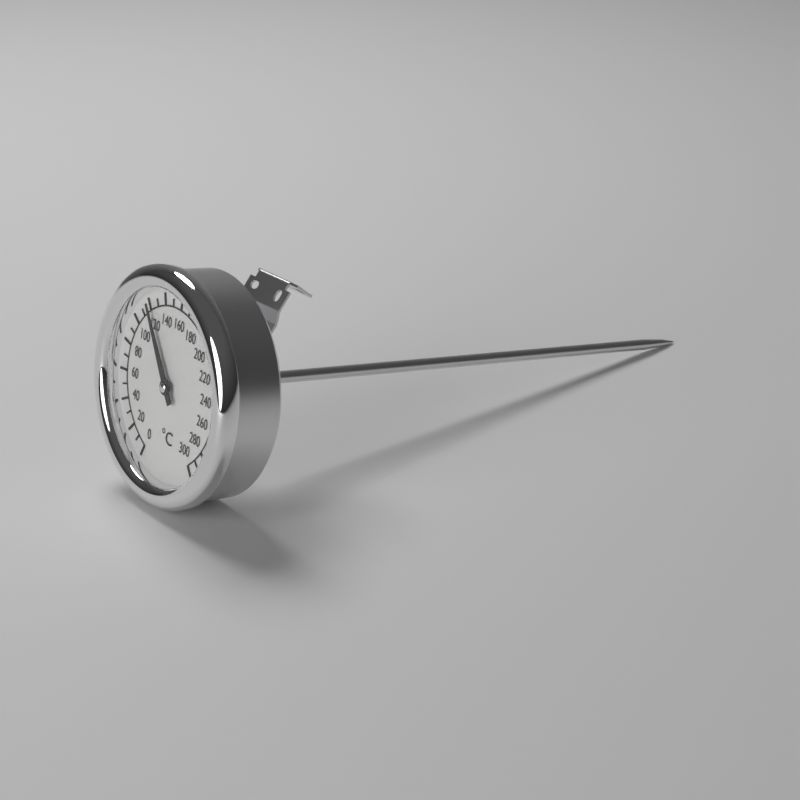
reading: 120 °C
